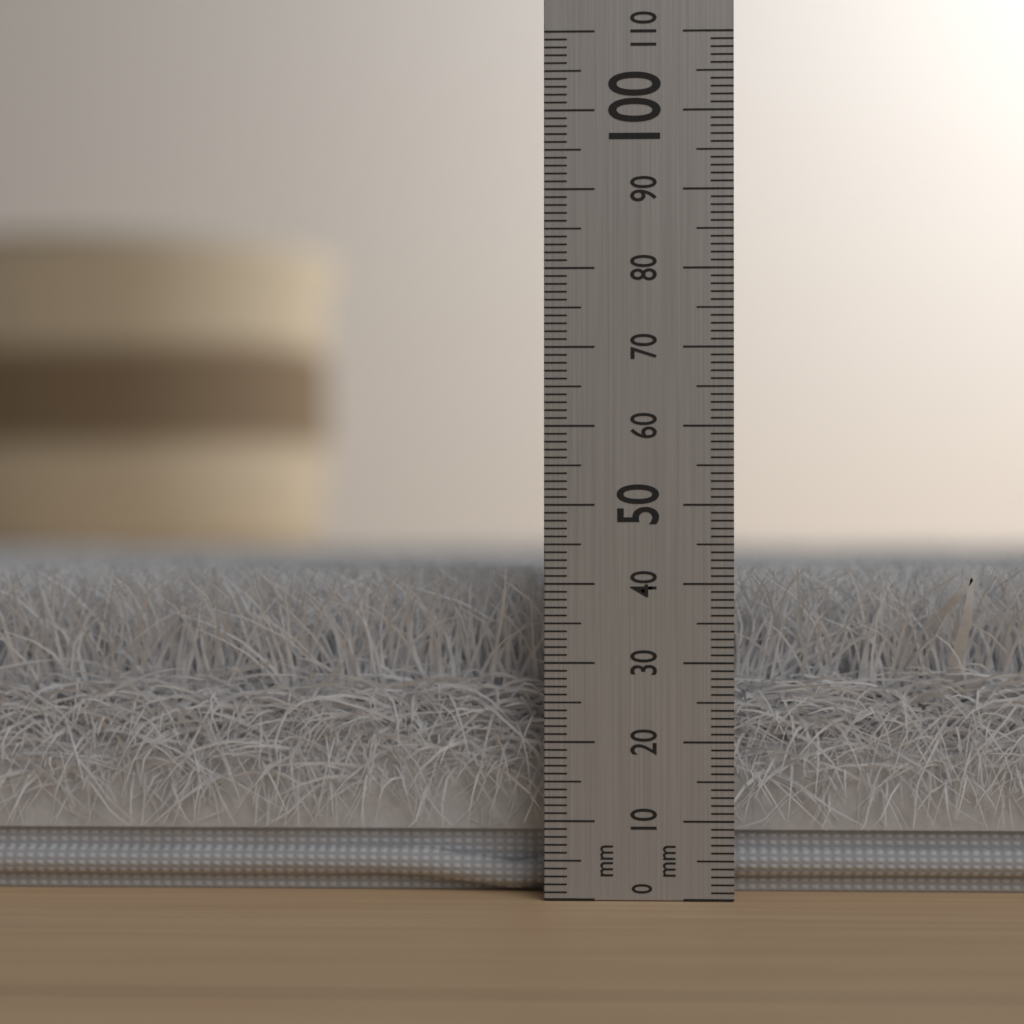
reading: 42 mm
